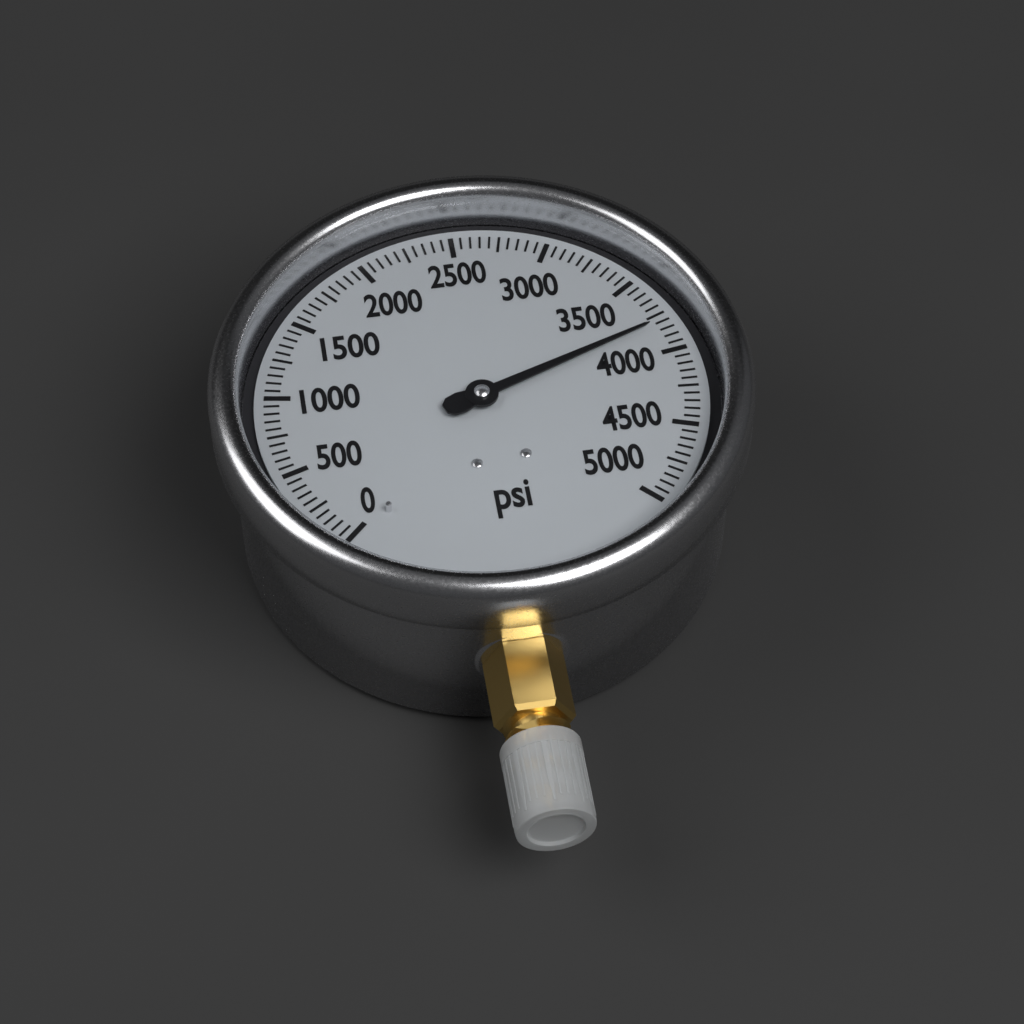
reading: 3800 psi
